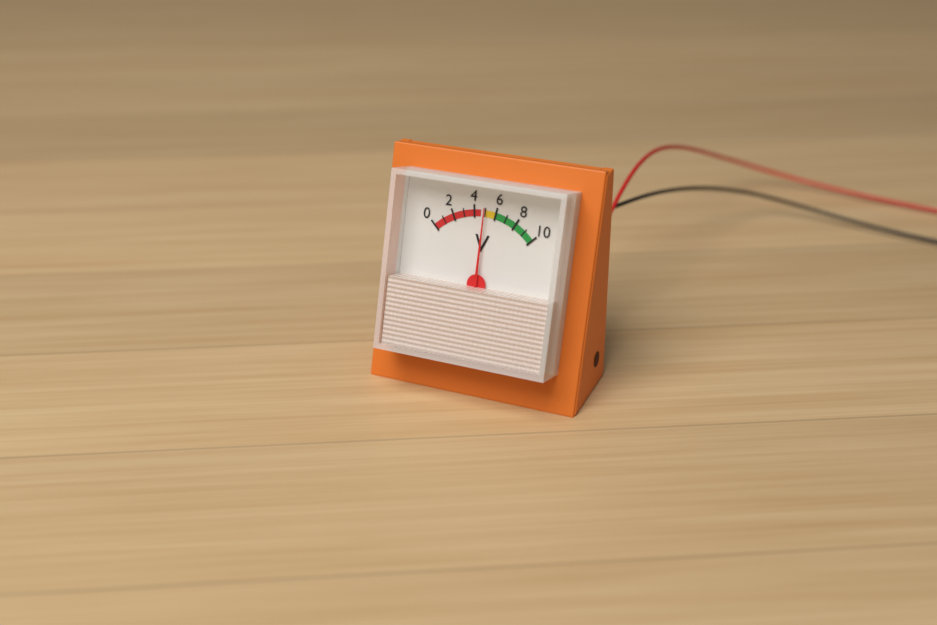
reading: 5 V
